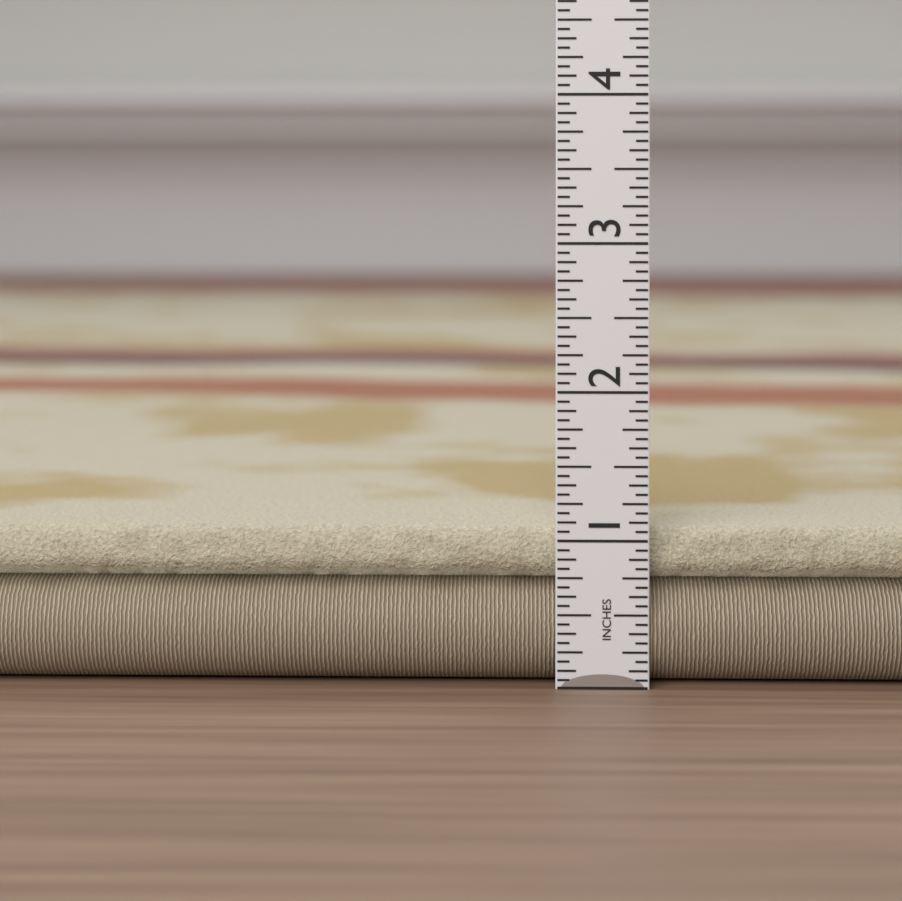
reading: 1.0625 in
